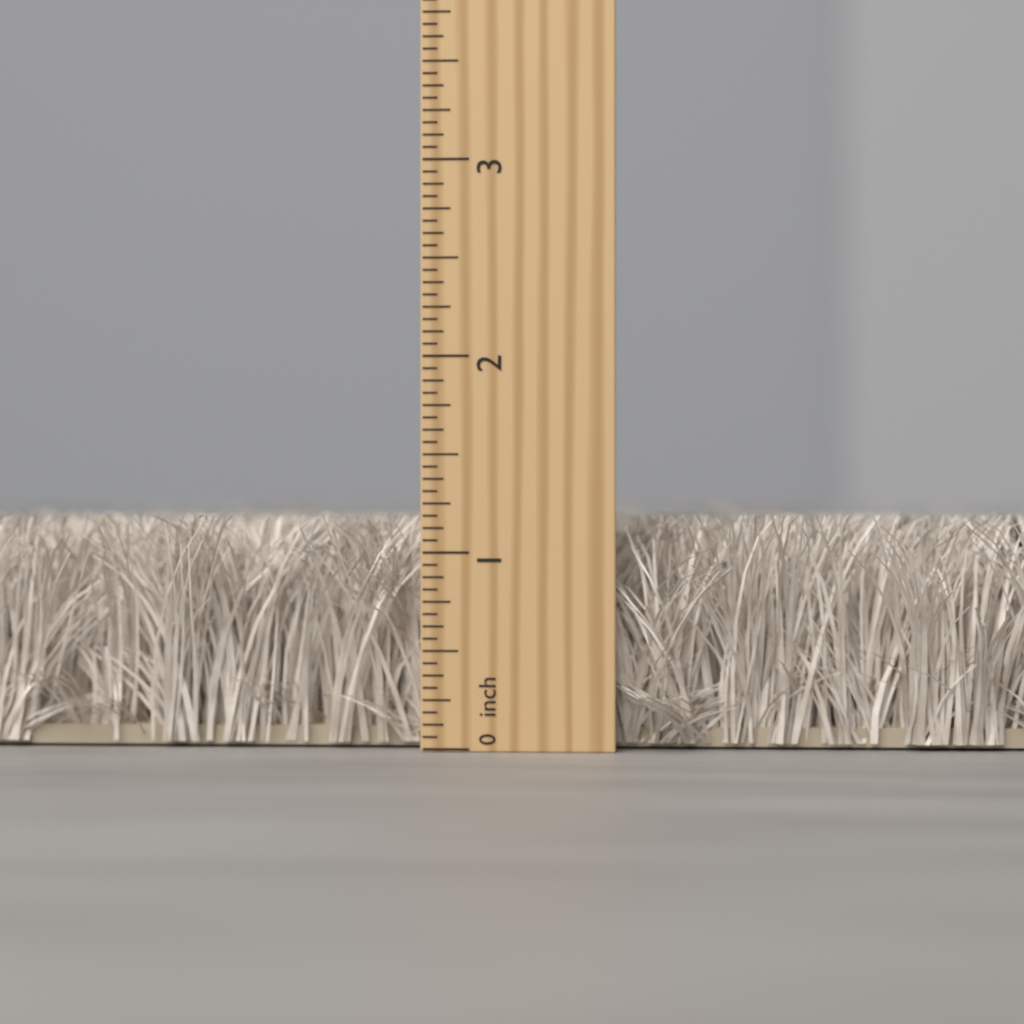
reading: 1.1875 inch
